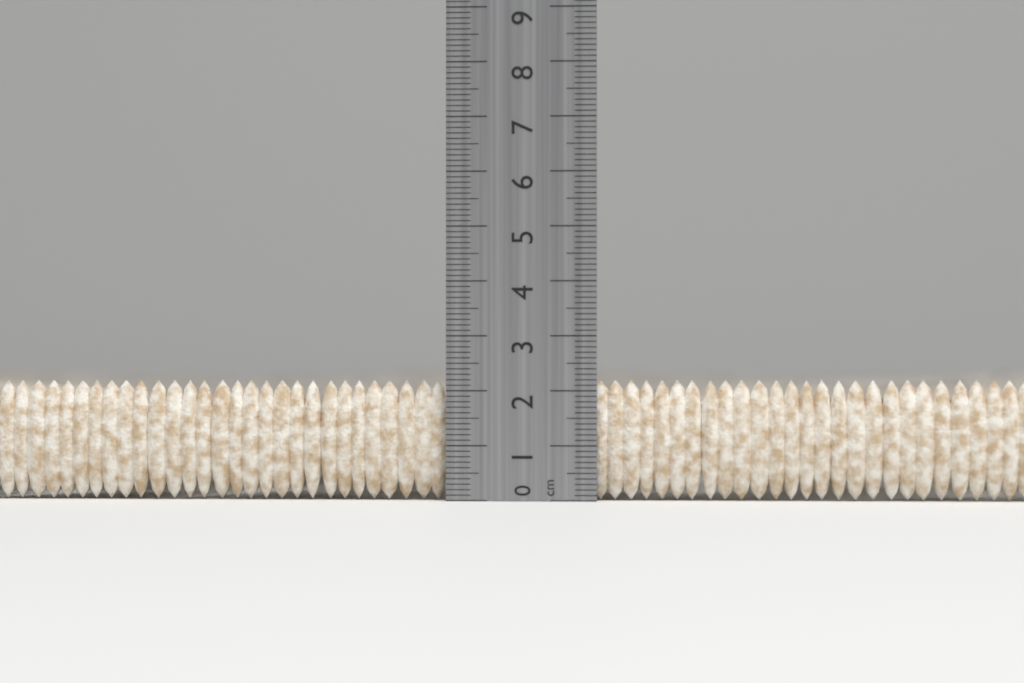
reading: 2.2 cm
